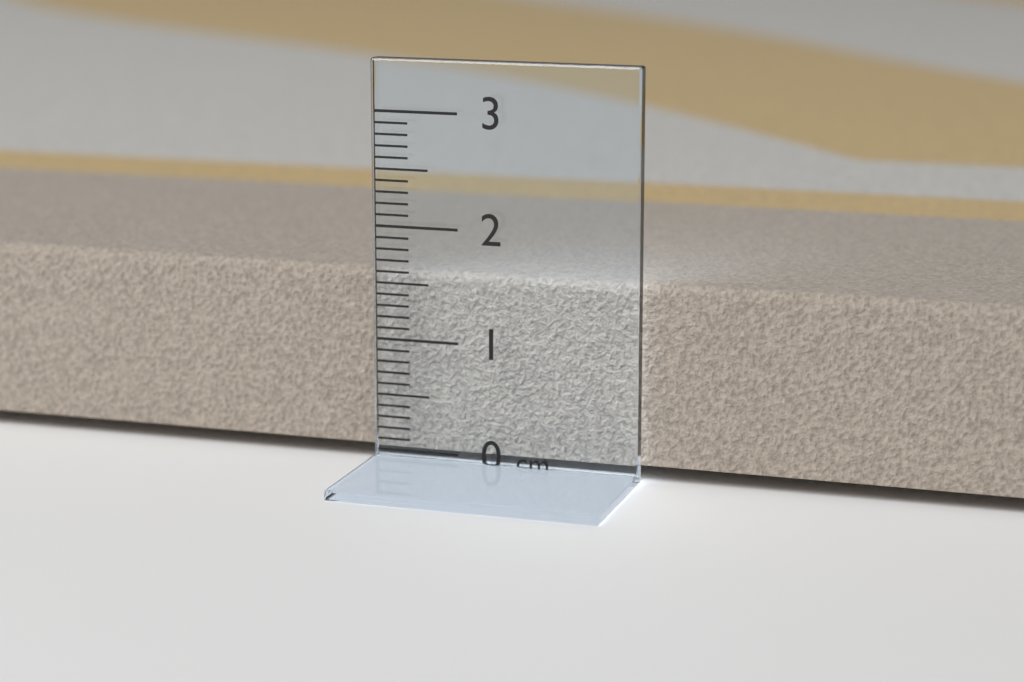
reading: 1.6 cm
